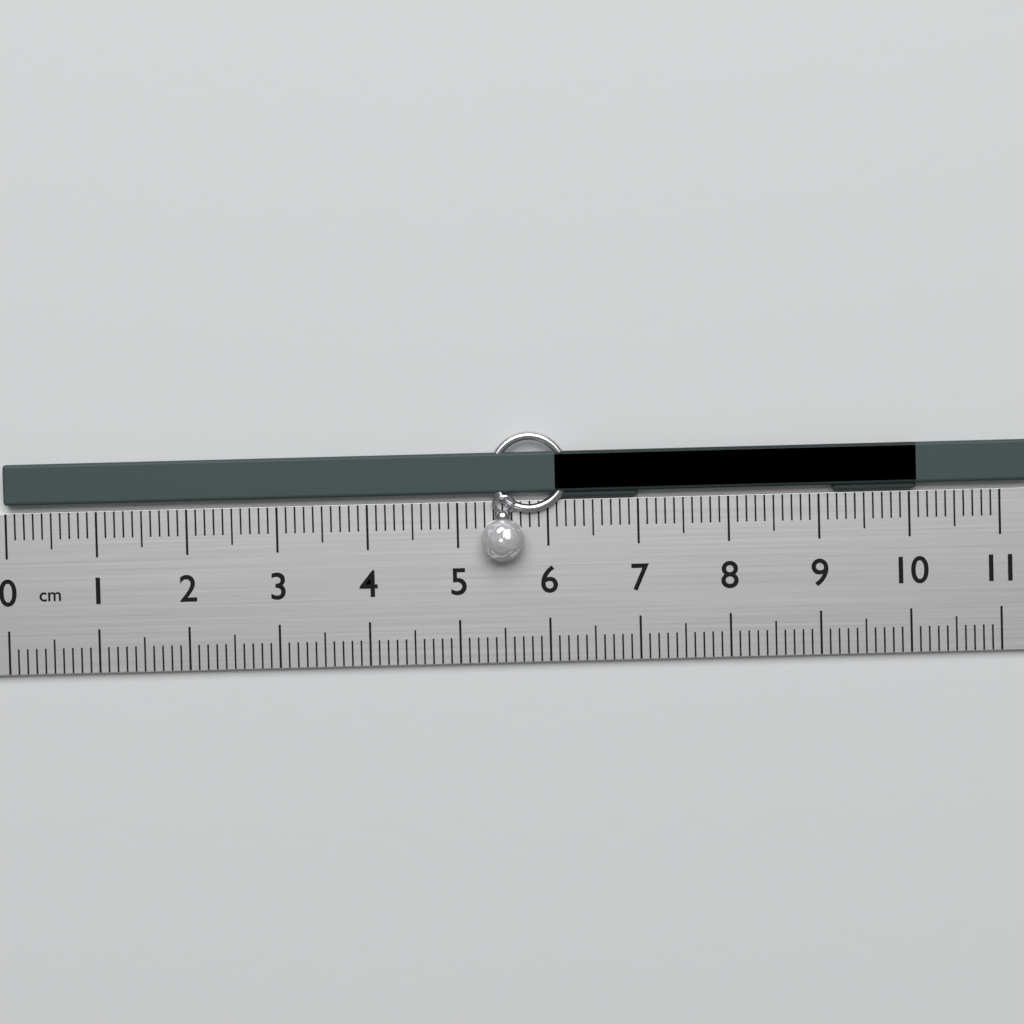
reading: 10.1 cm
